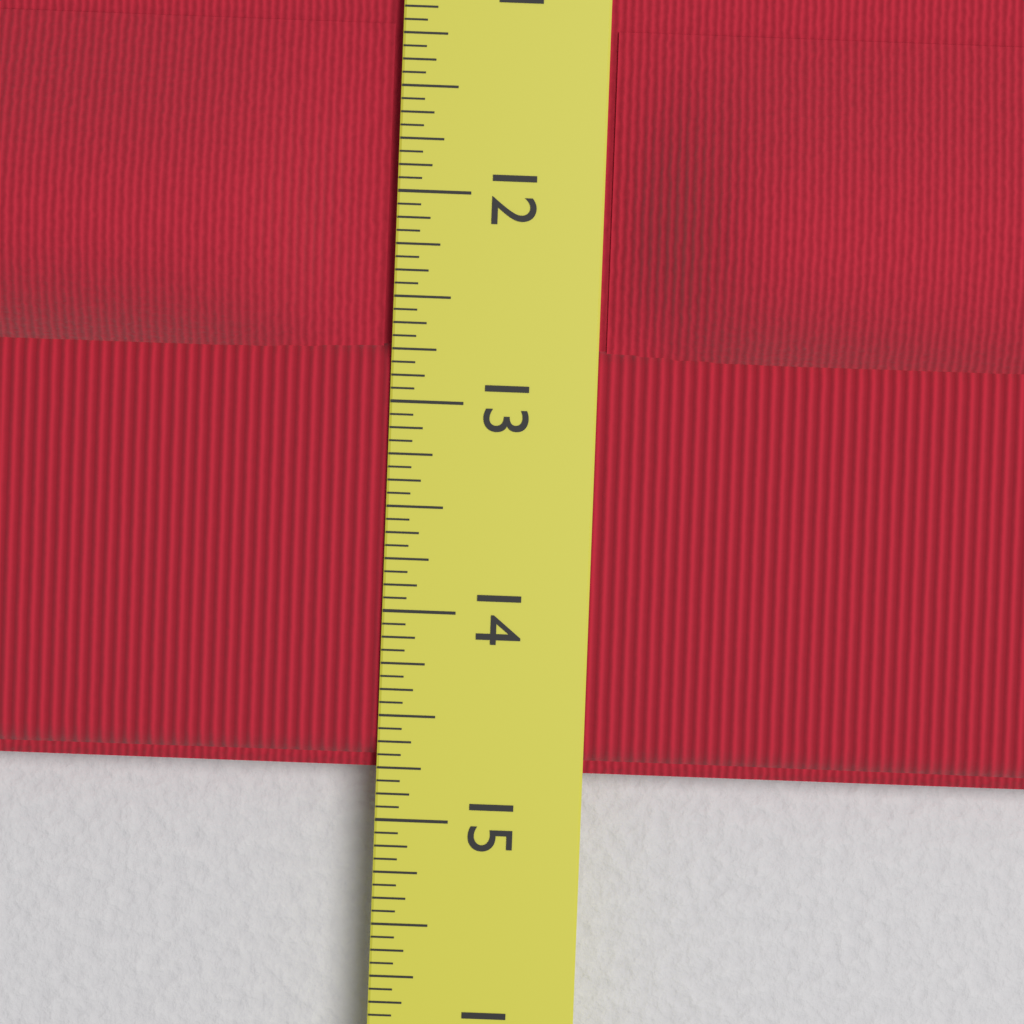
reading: 14.7500 in
